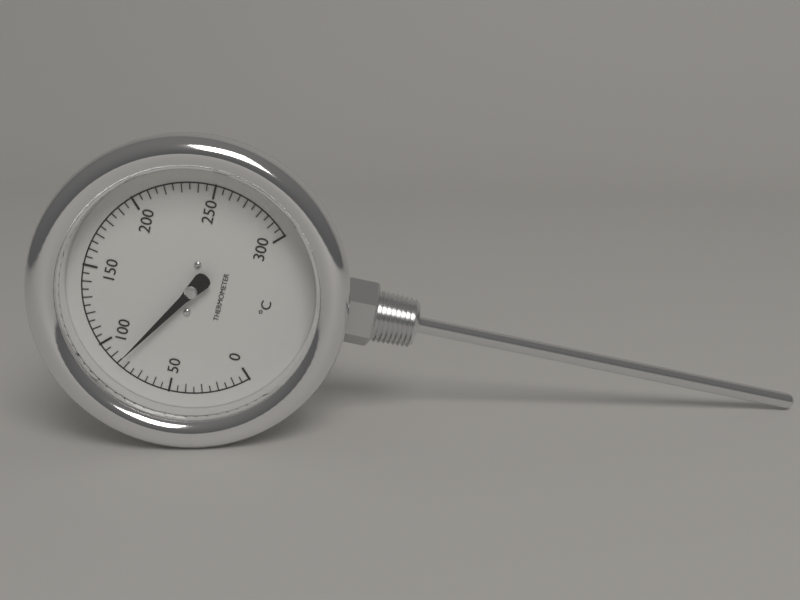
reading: 85 °C
